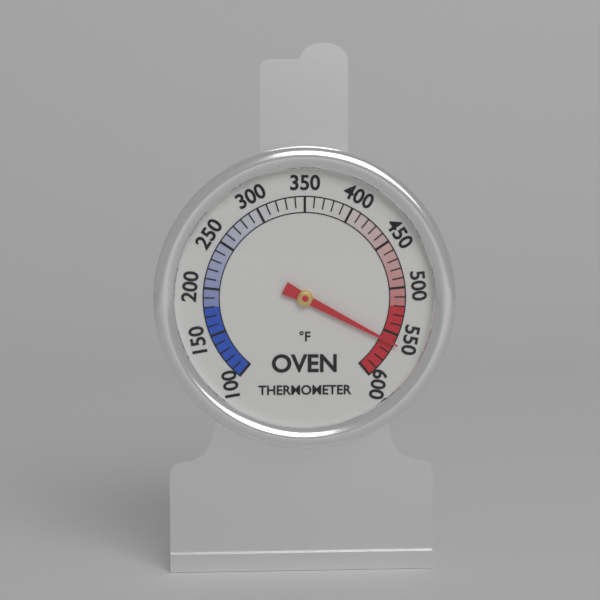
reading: 560 °F
